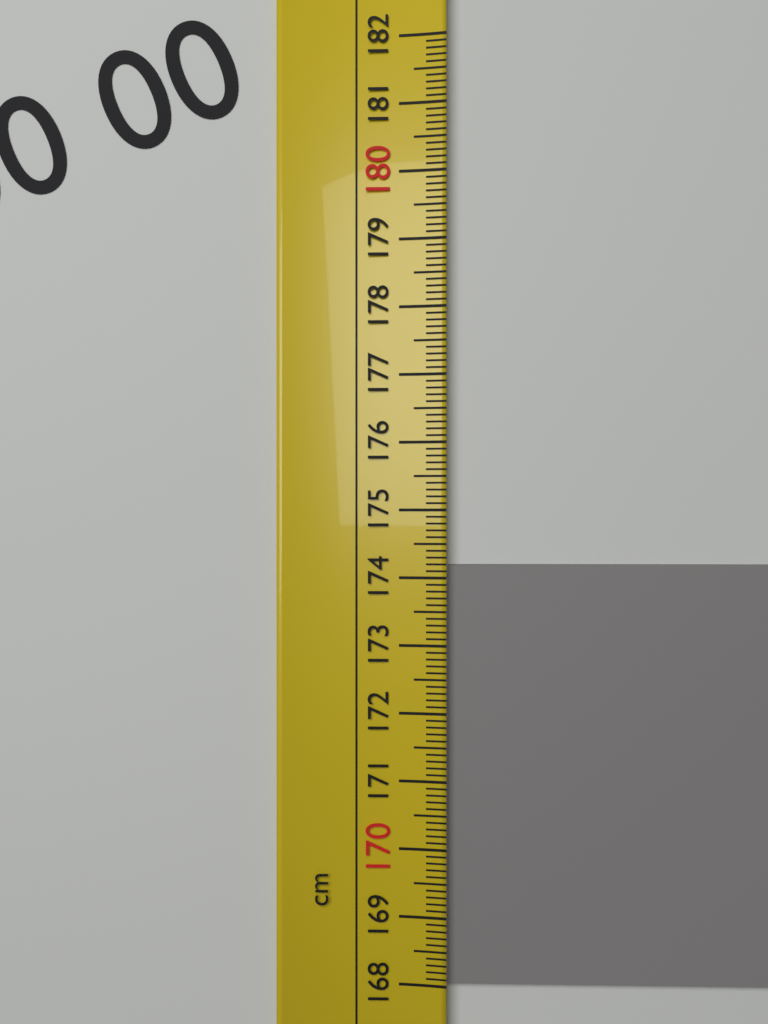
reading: 174.2 cm
